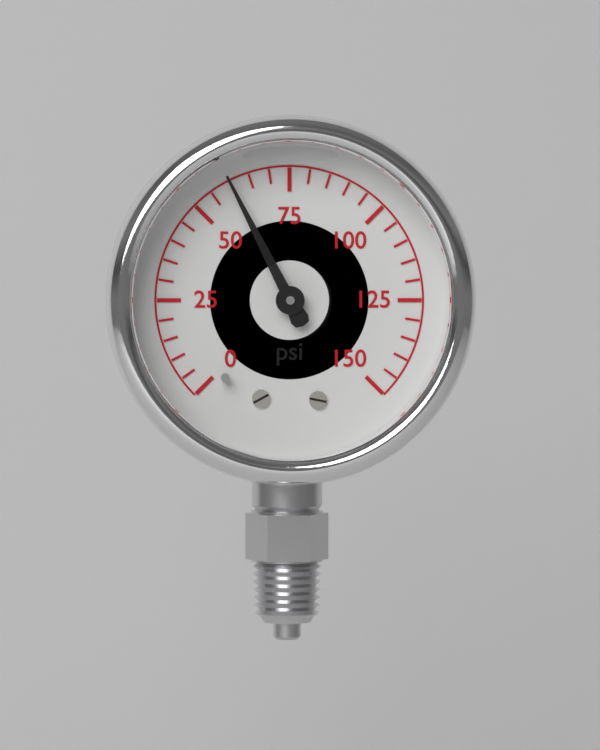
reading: 60 psi
